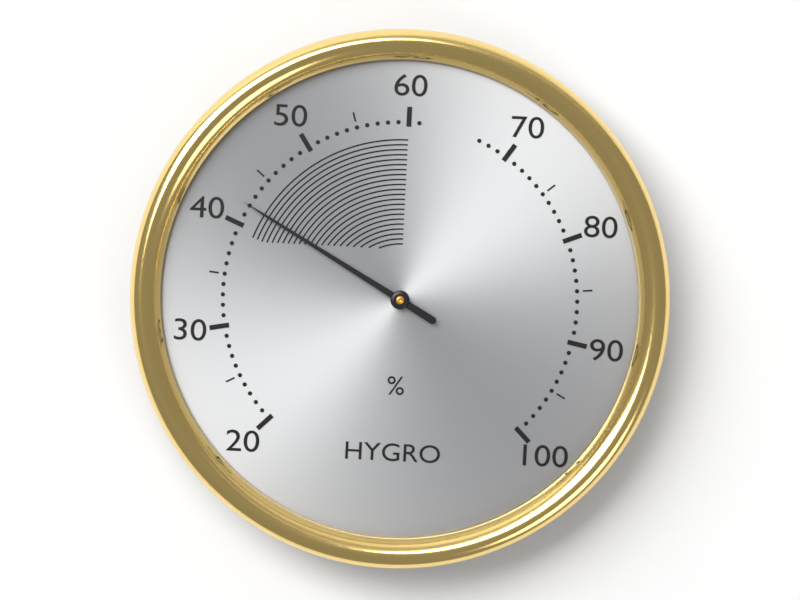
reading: 42 %
